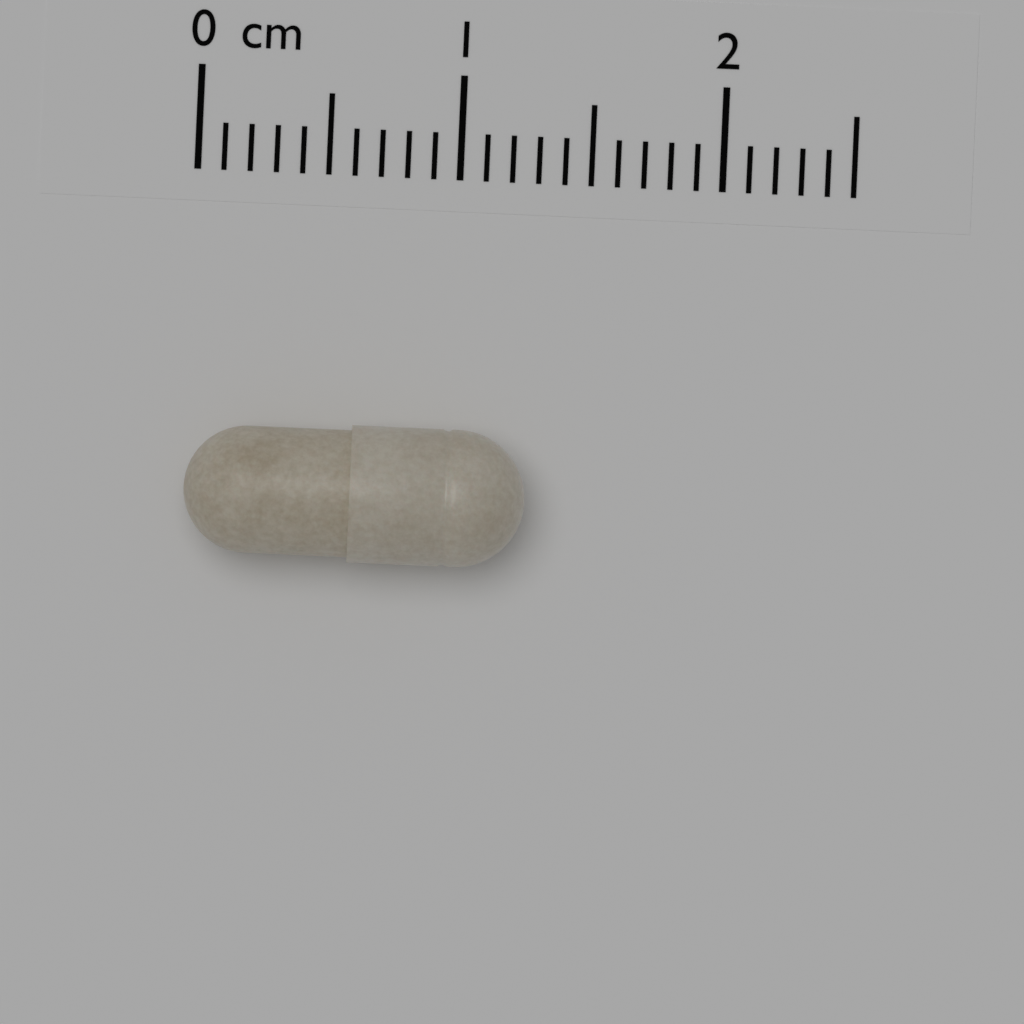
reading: 1.3 cm
